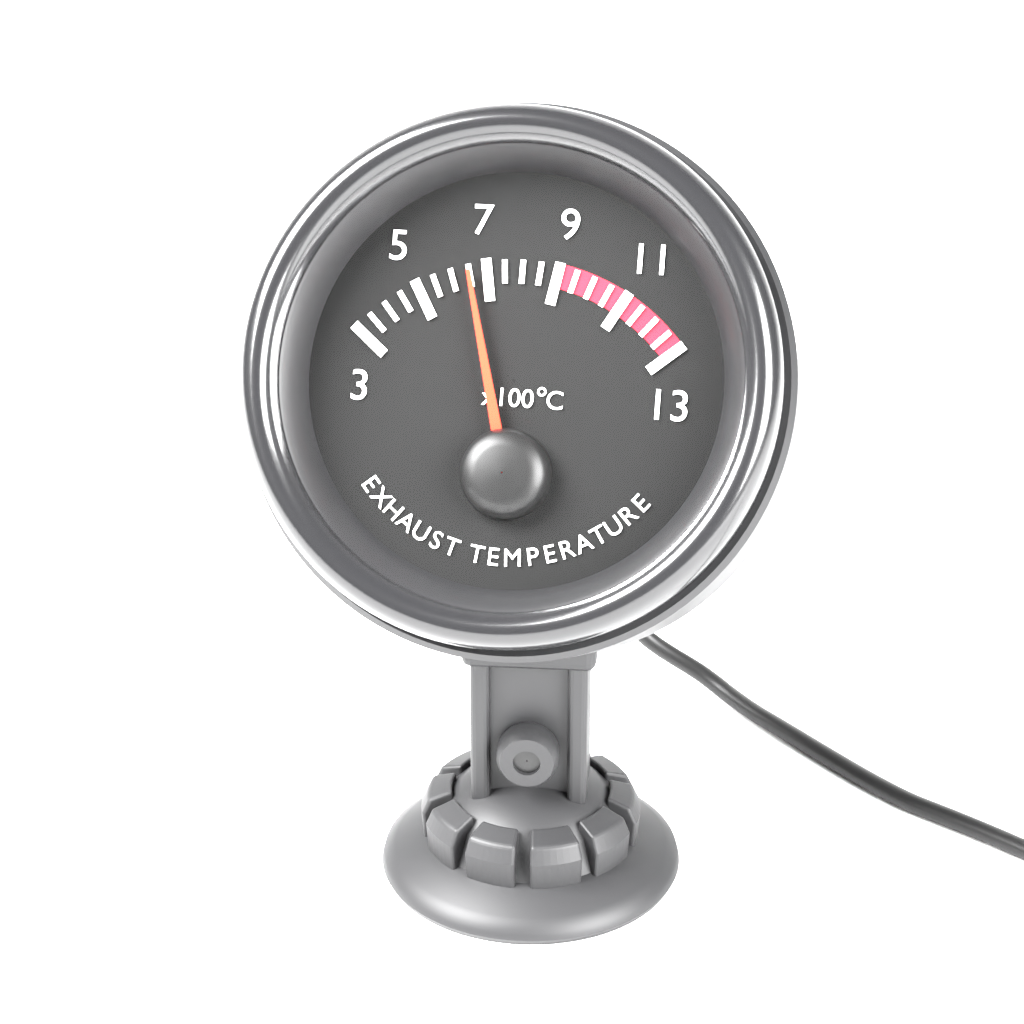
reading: 6.5 x100°C
